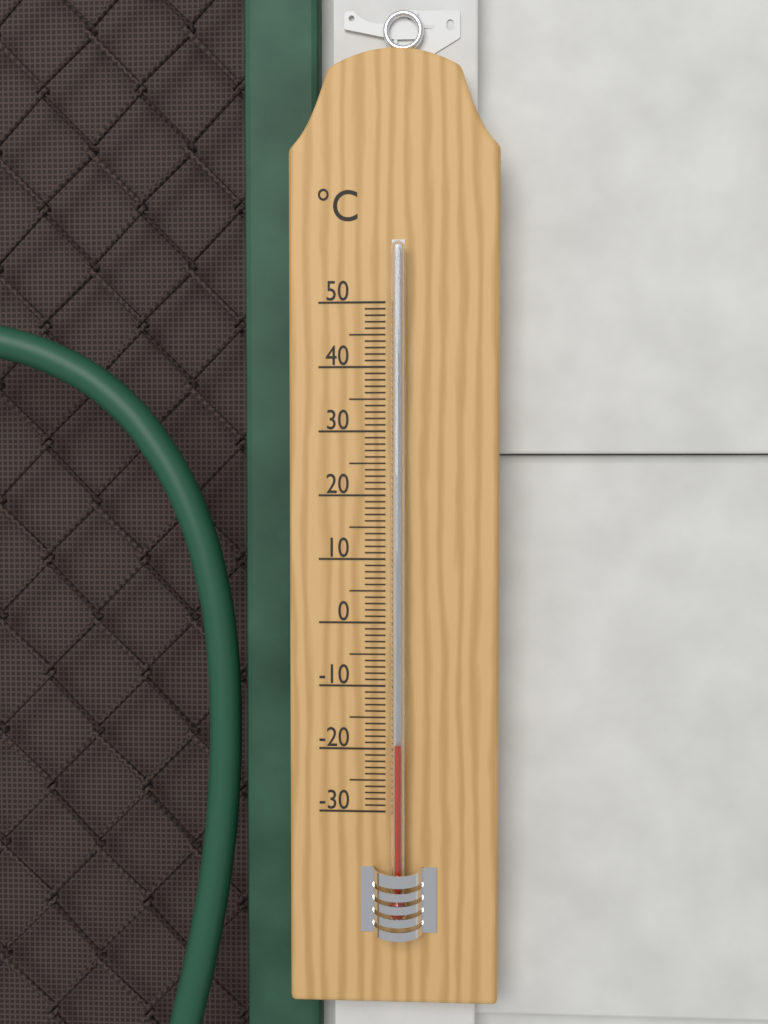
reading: -19 °C
